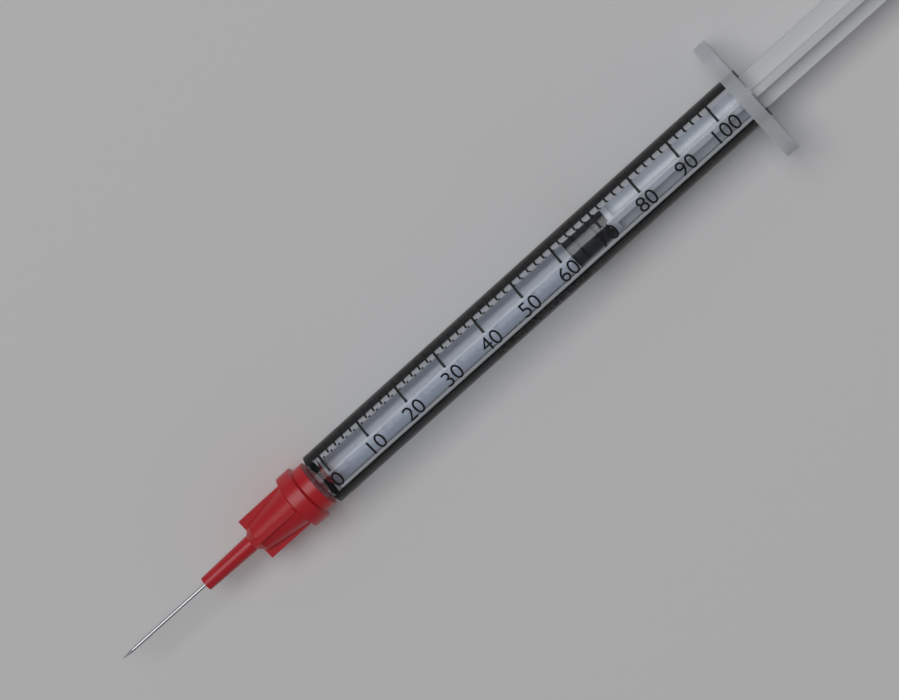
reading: 62 units
